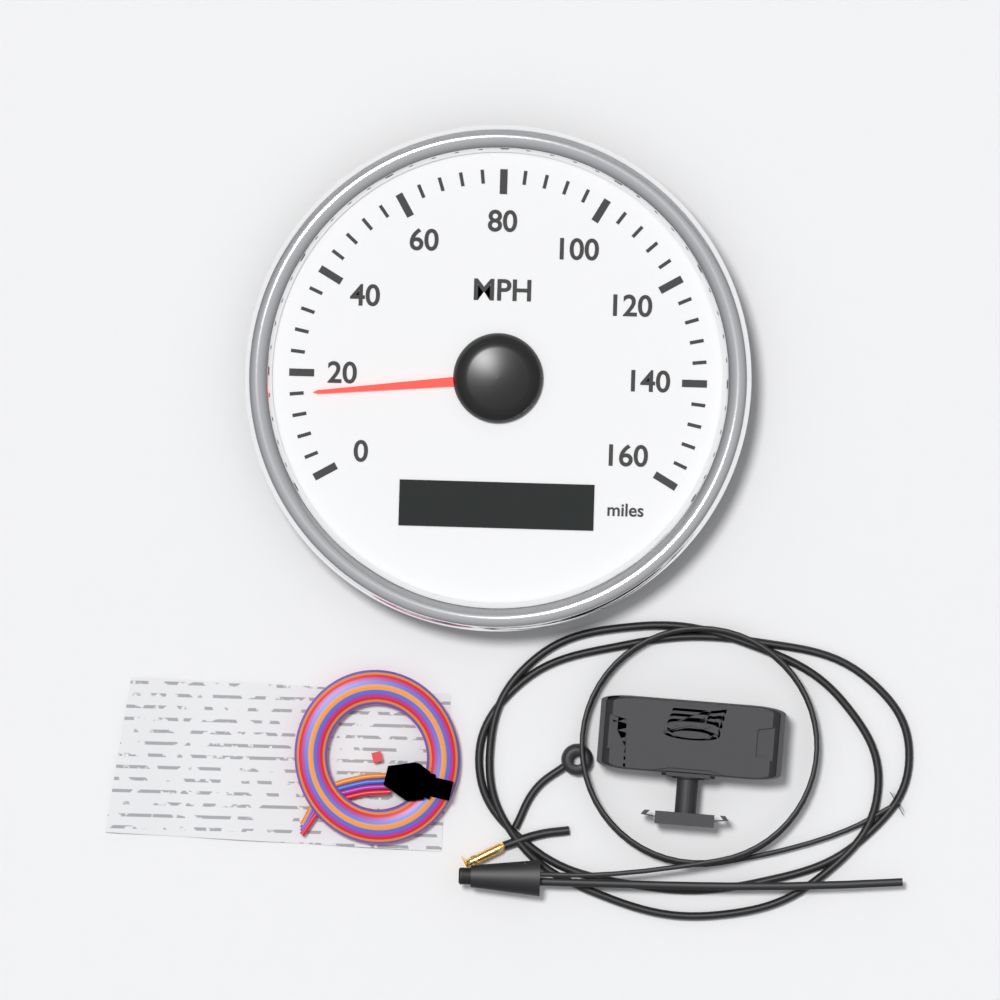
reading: 16 MPH
